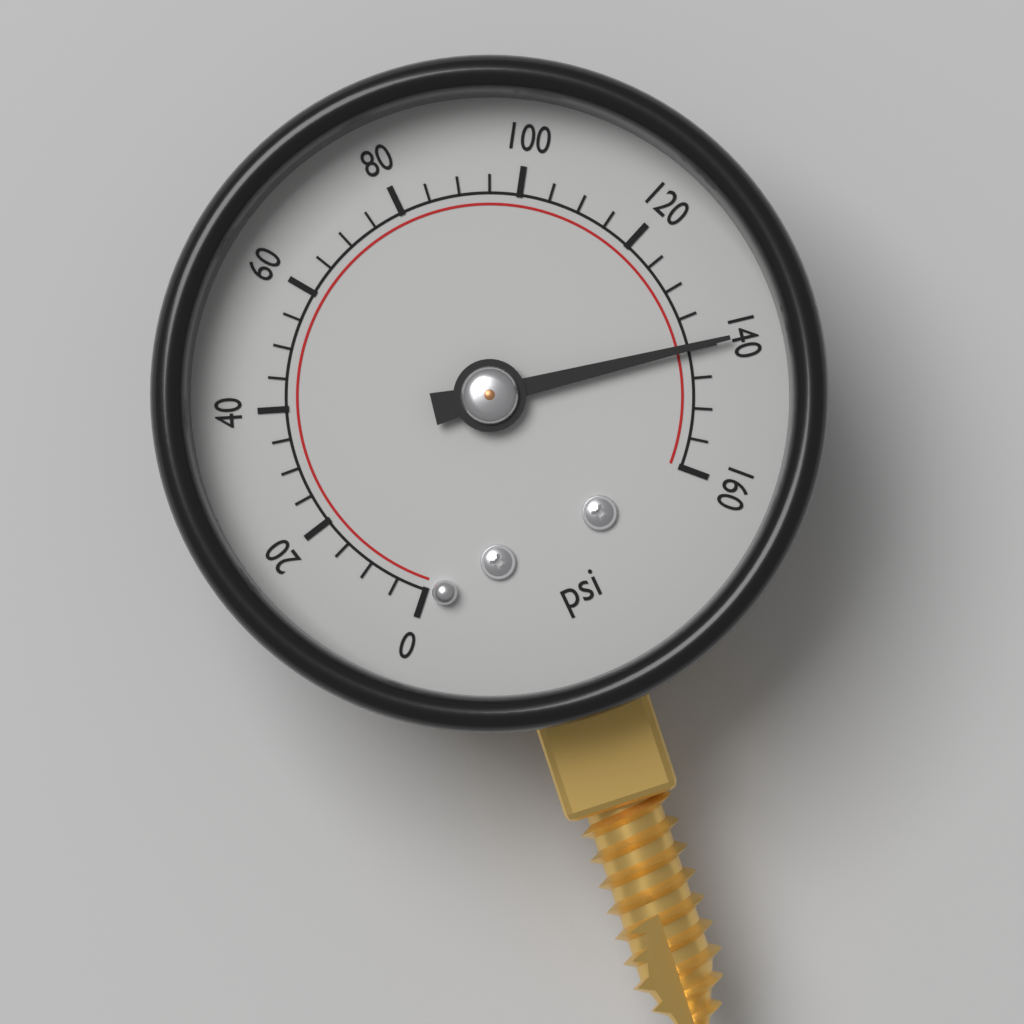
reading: 140 psi
